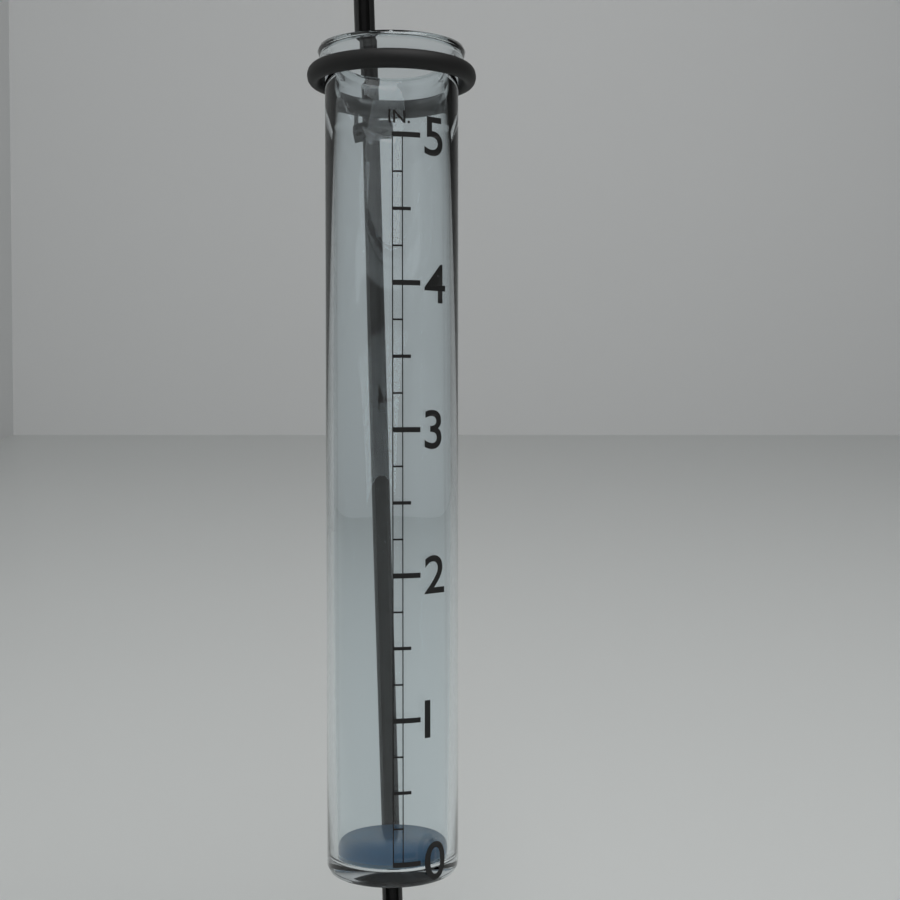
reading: 0.00 in
